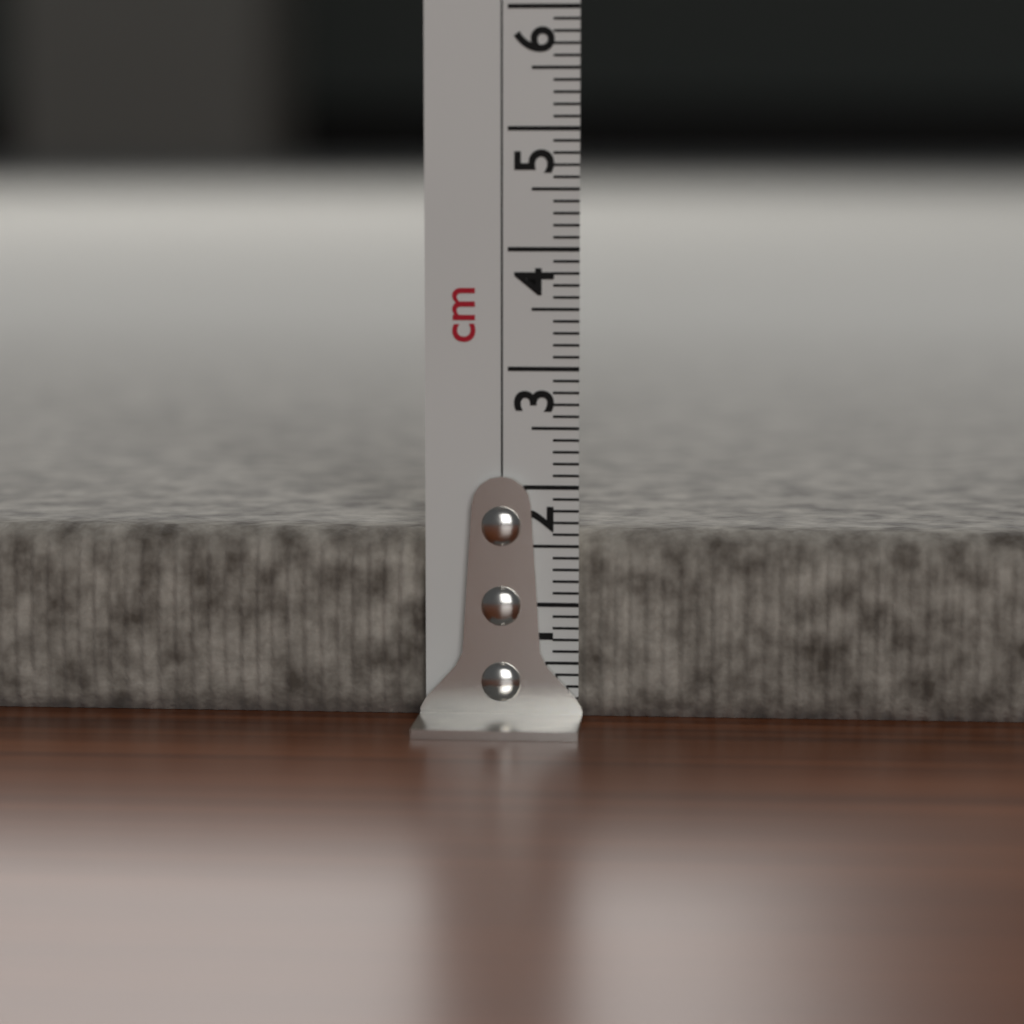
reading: 1.6 cm
